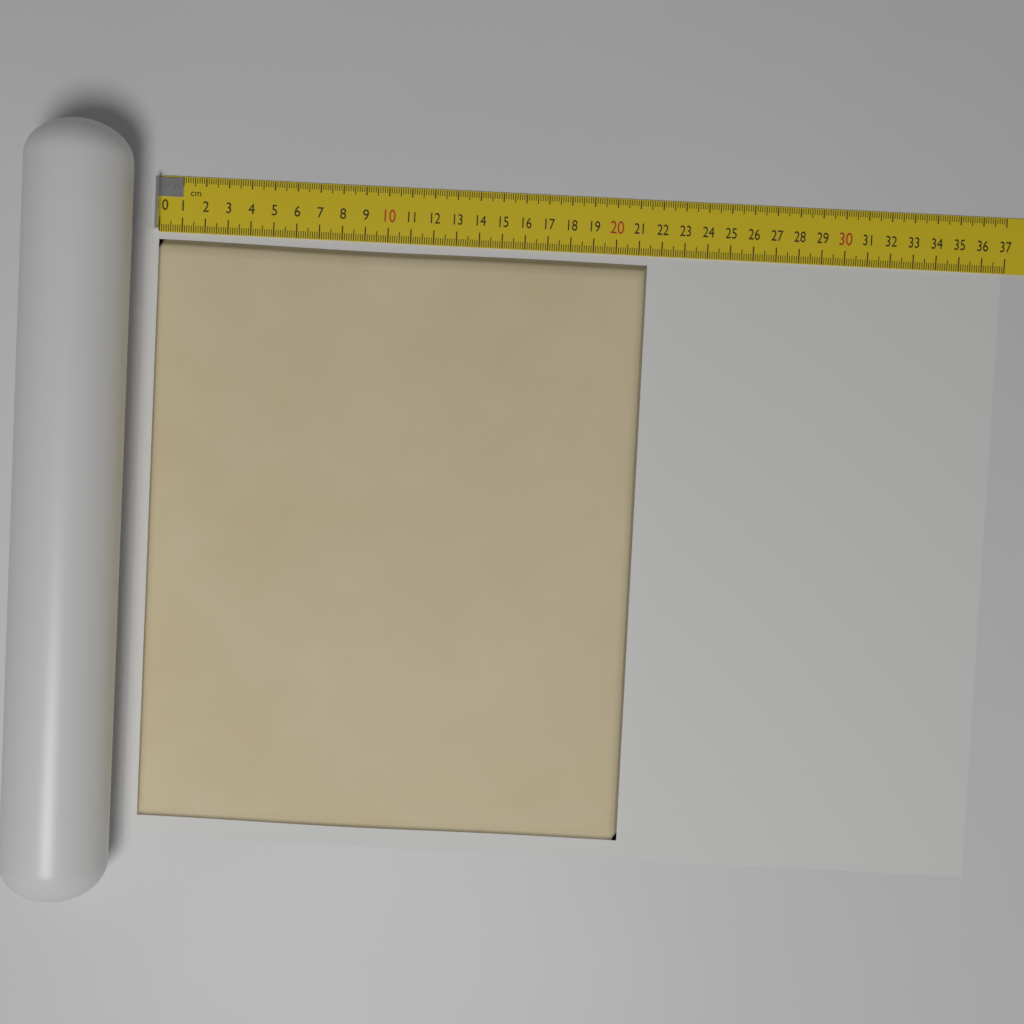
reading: 21.4 cm
